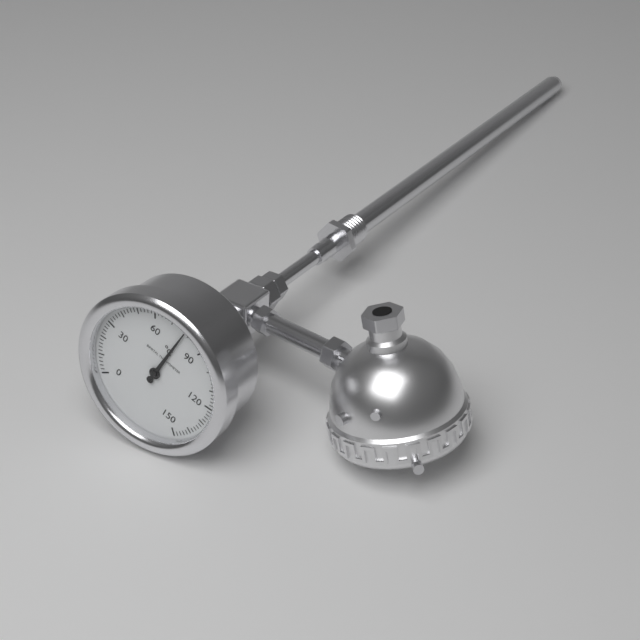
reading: 78 °C
